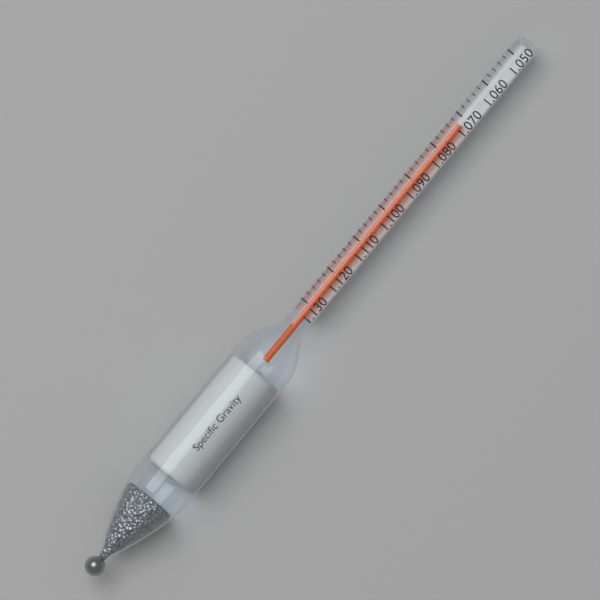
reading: 1.072 (no unit)
